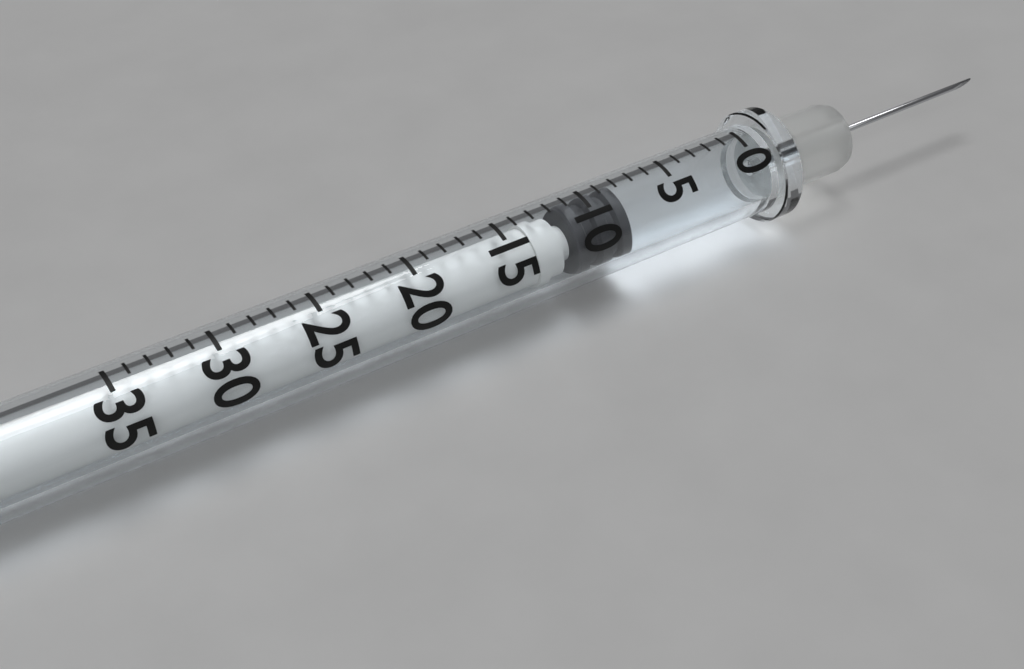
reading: 8 (no unit)
